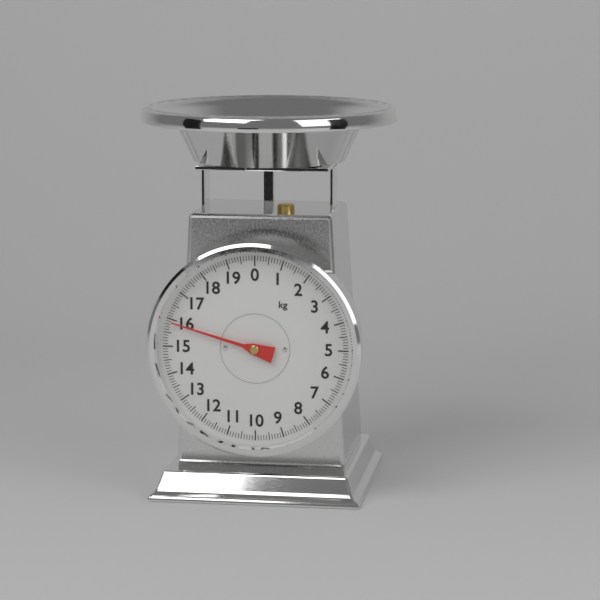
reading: 15.9 kg
